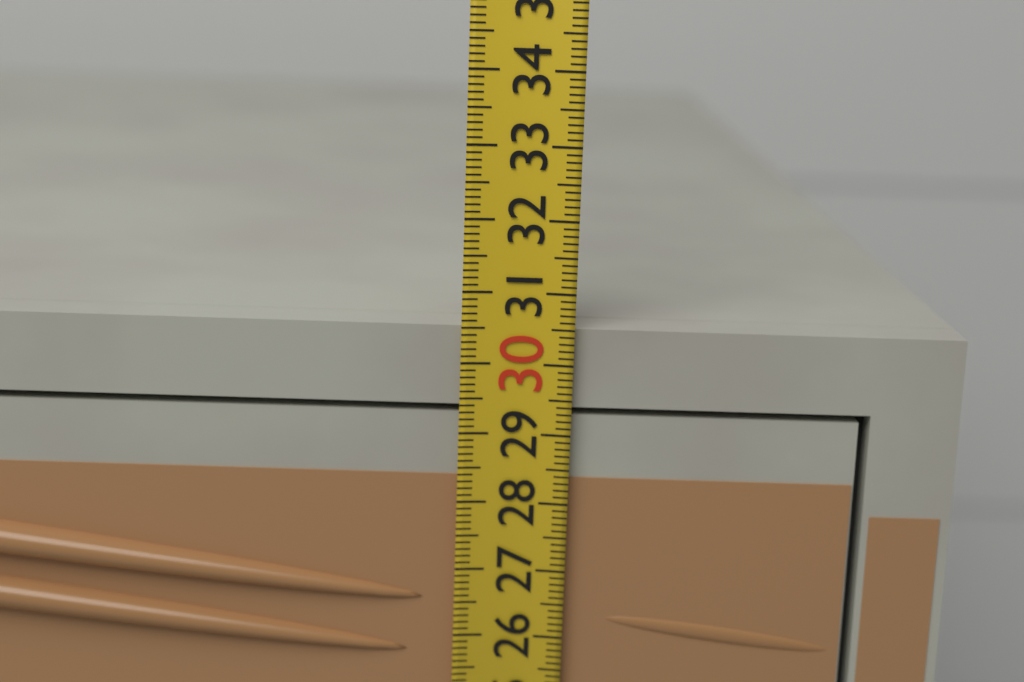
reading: 30.5 (no unit)
